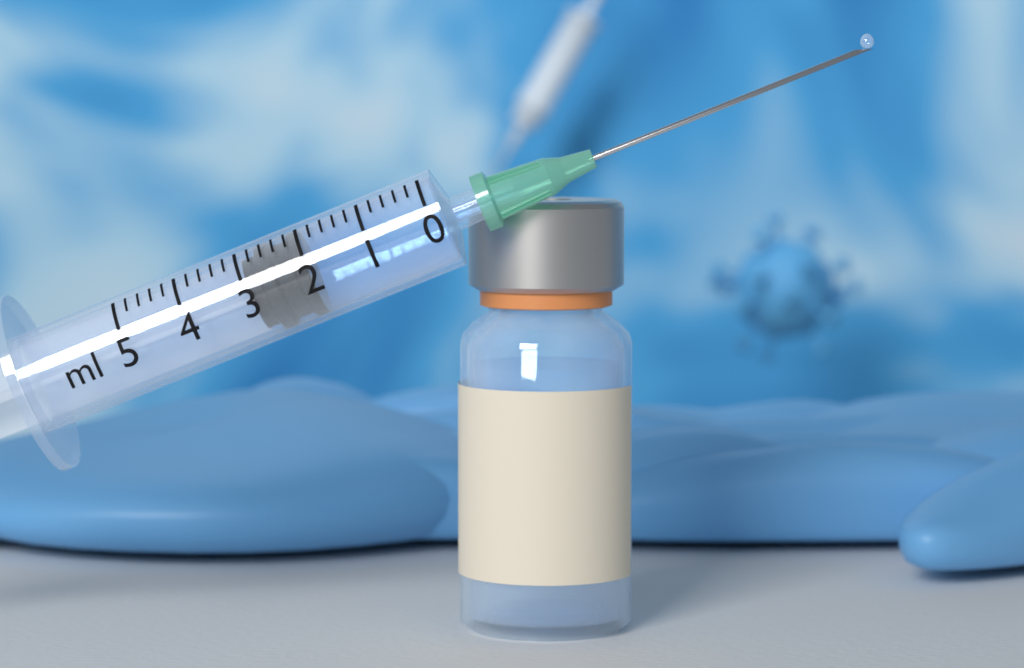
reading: 2.0 ml
